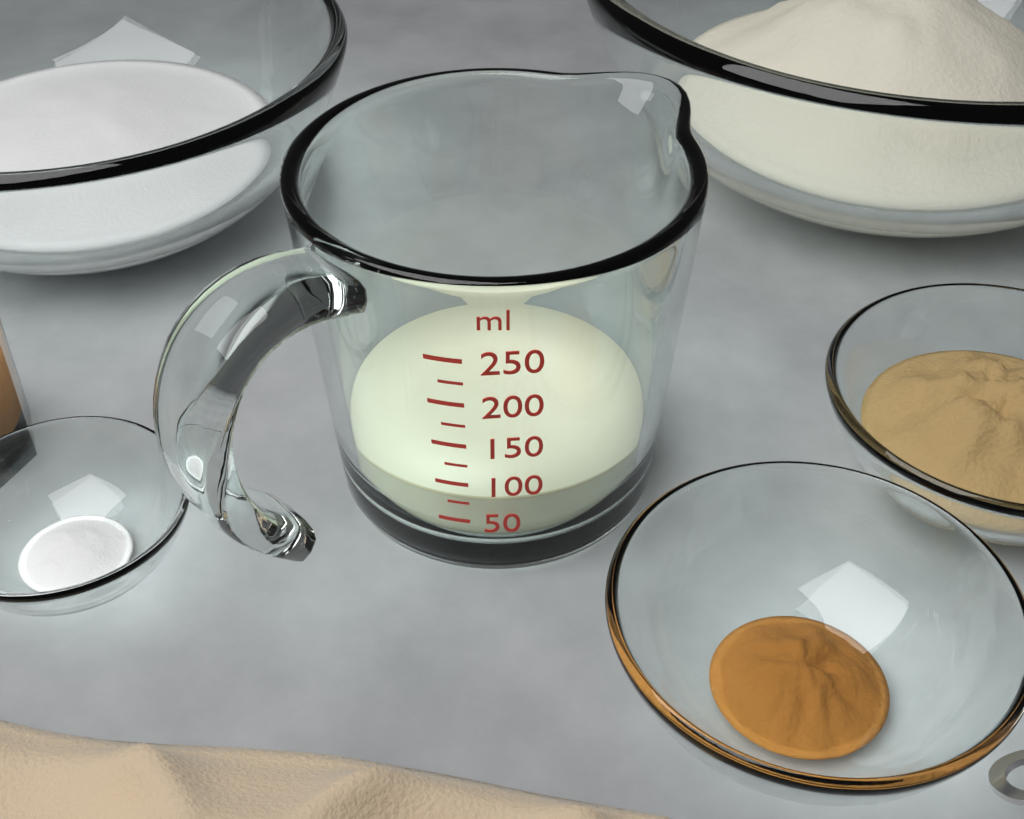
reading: 75 ml
